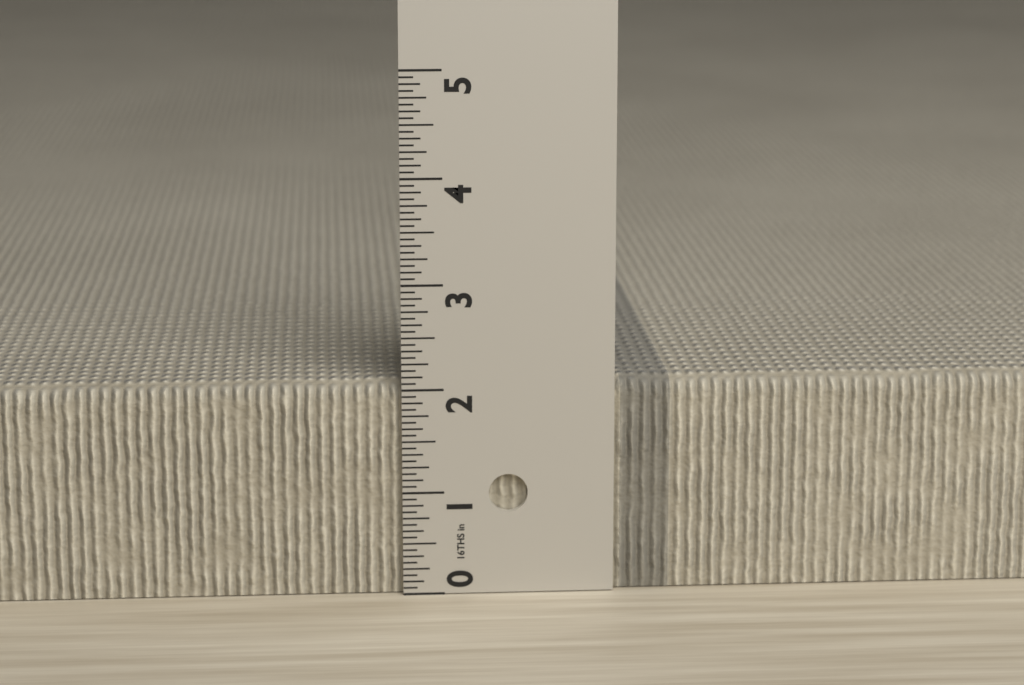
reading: 2.0625 in
